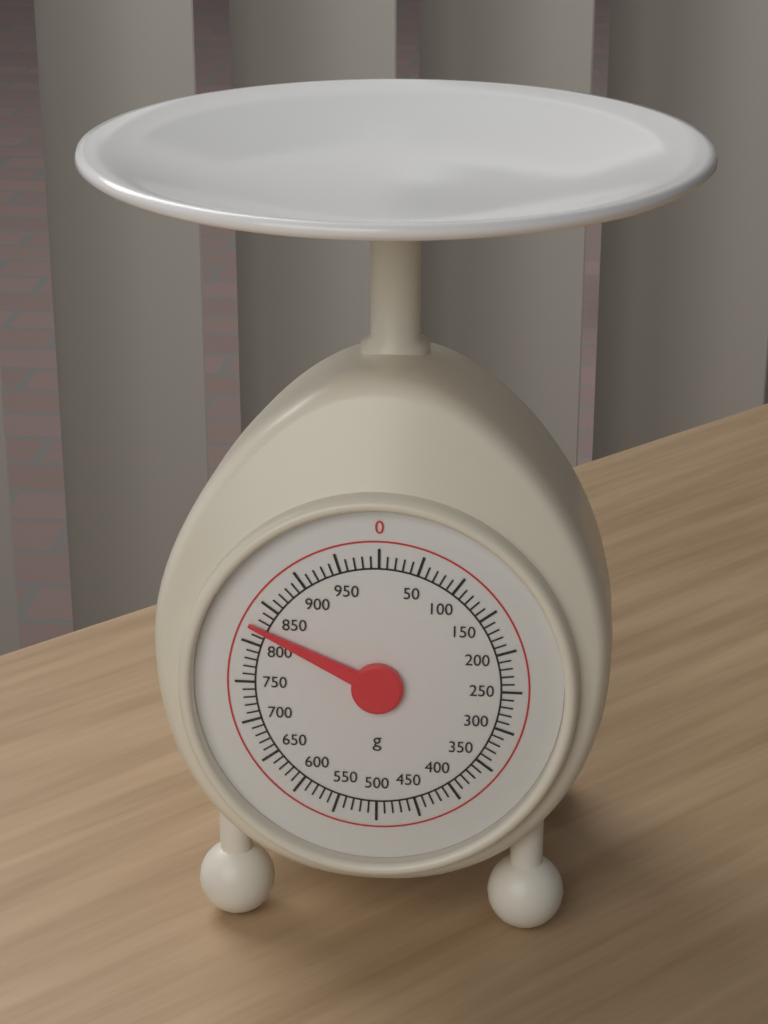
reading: 820 g
